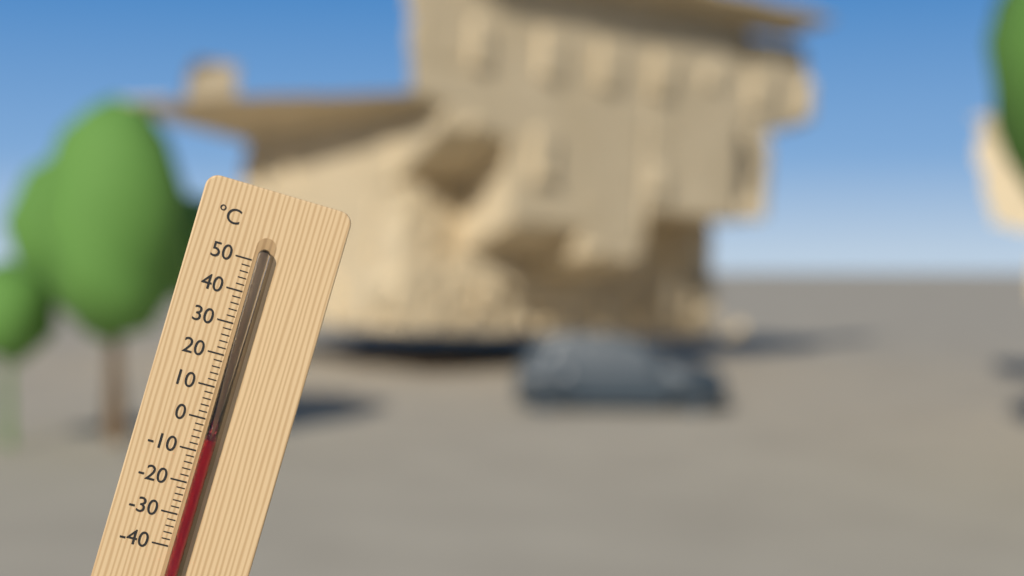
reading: -6 °C
